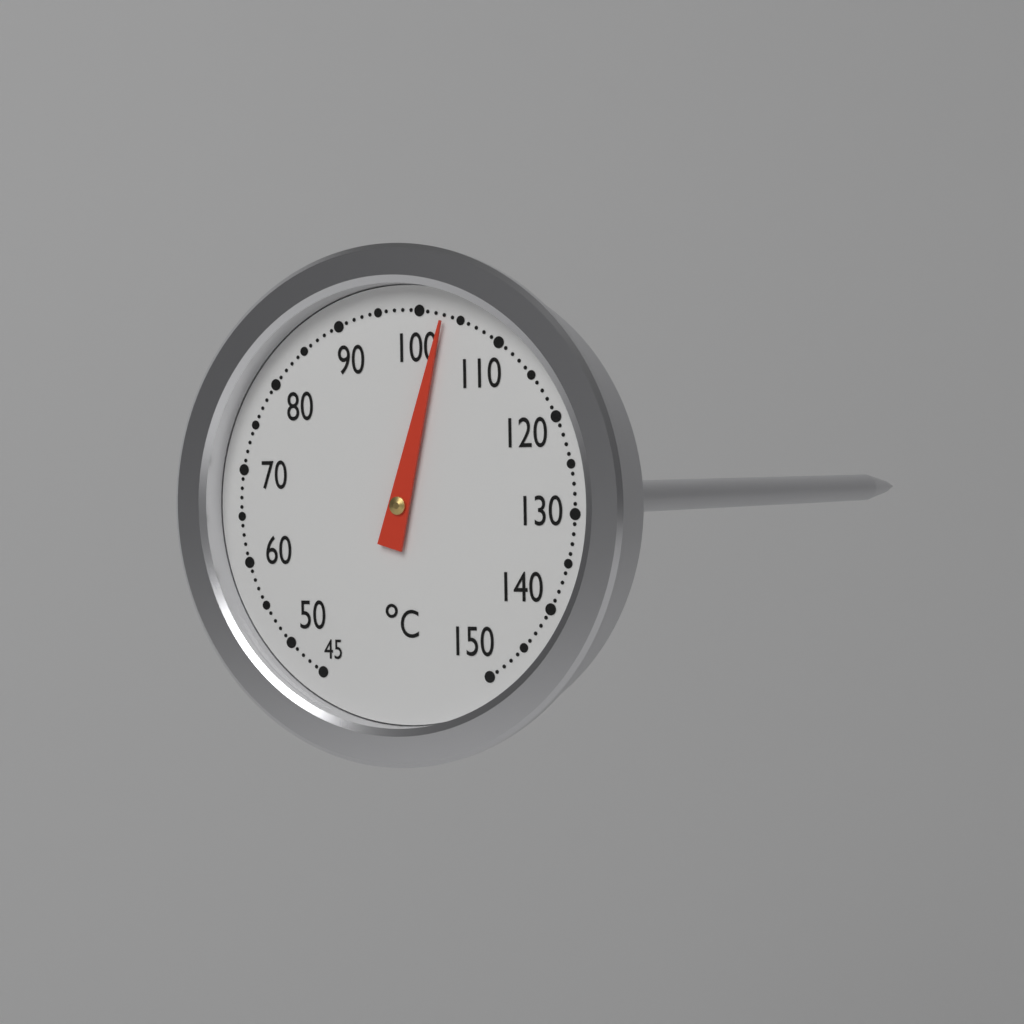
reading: 103 °C
